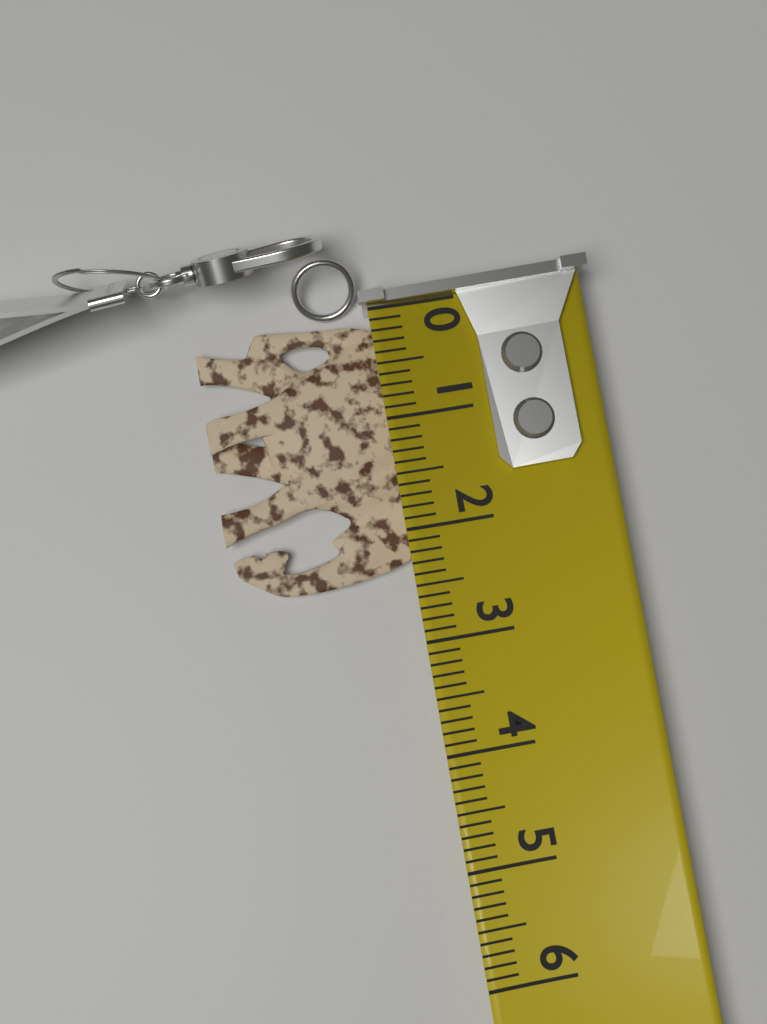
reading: 2.4 (no unit)
